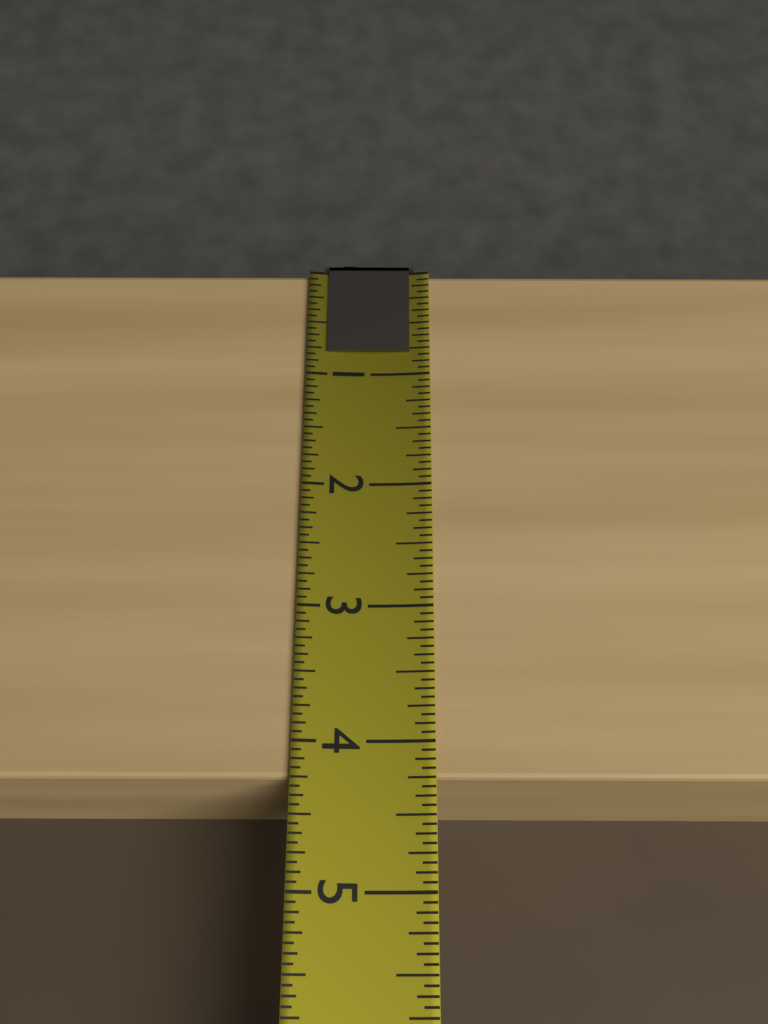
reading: 4.2500 (no unit)
